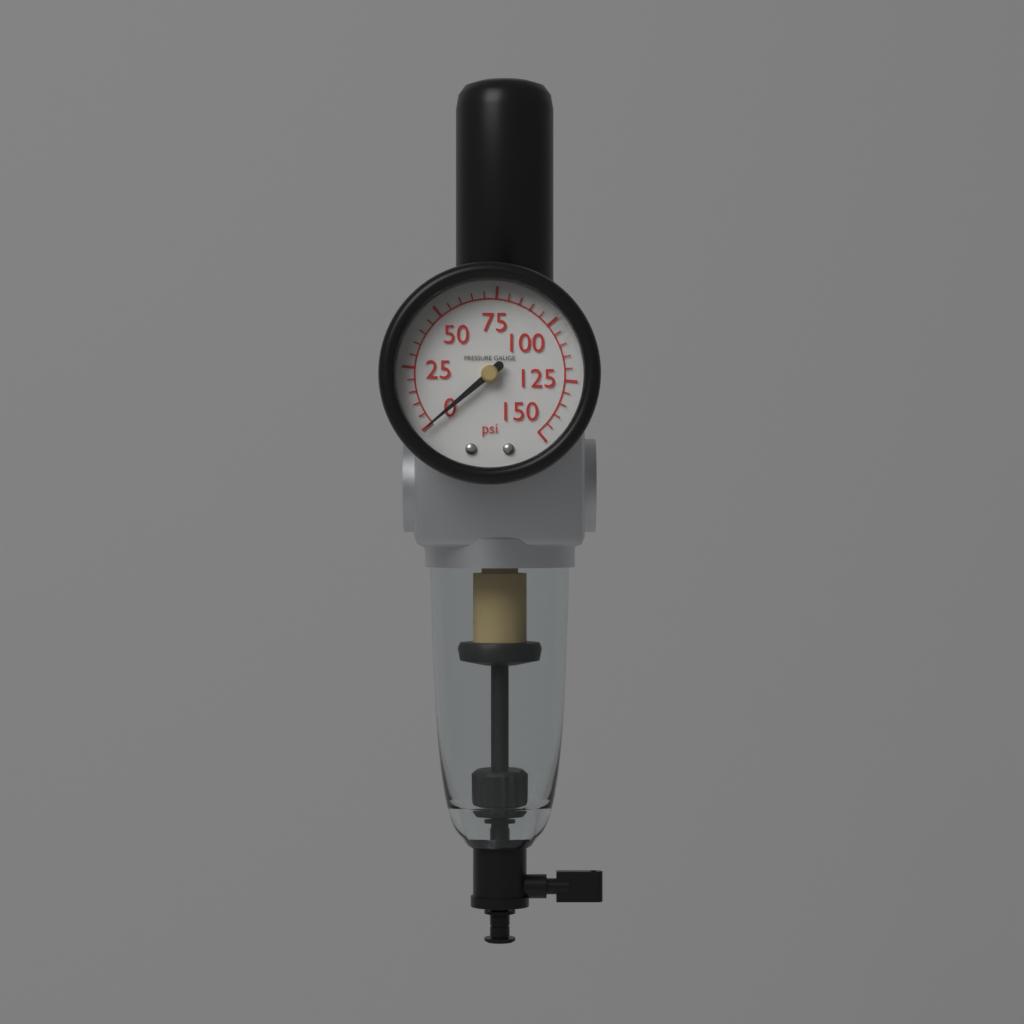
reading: 0 psi
